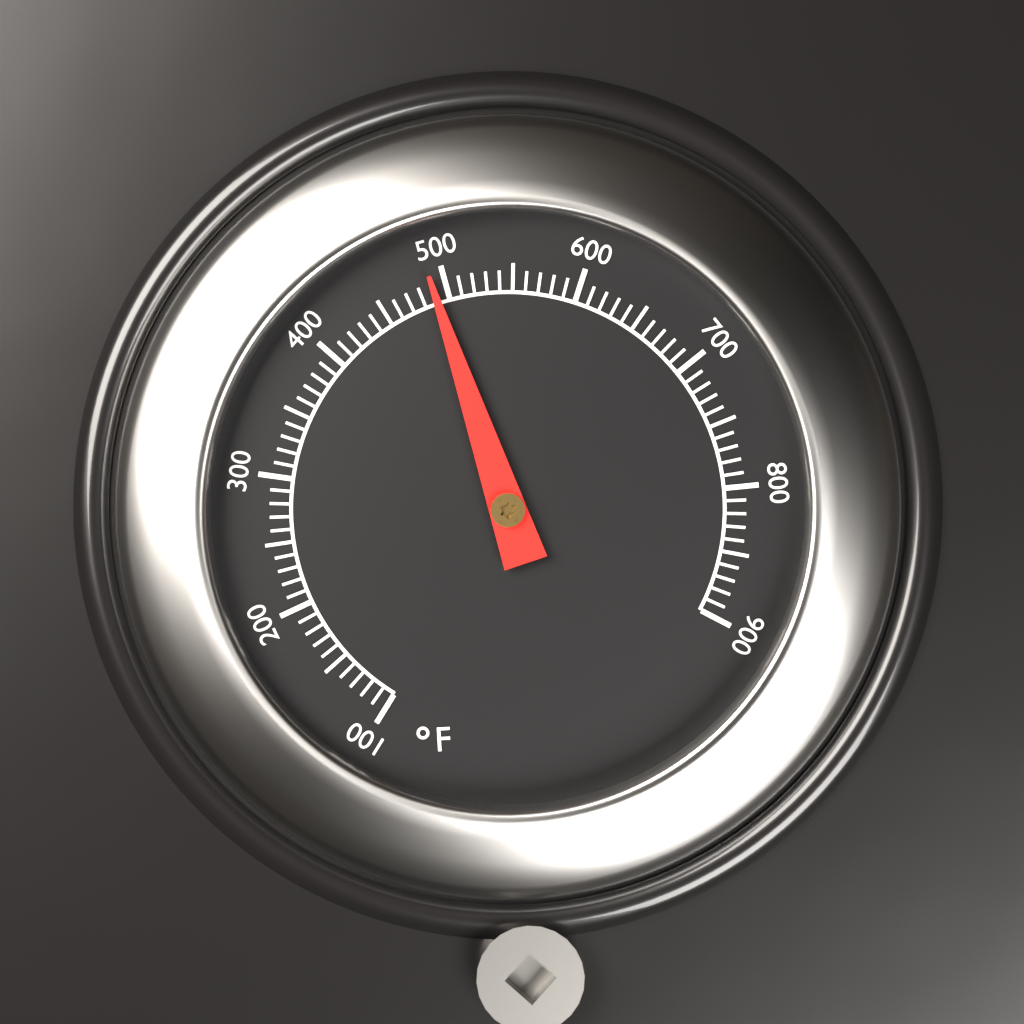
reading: 490 °F
